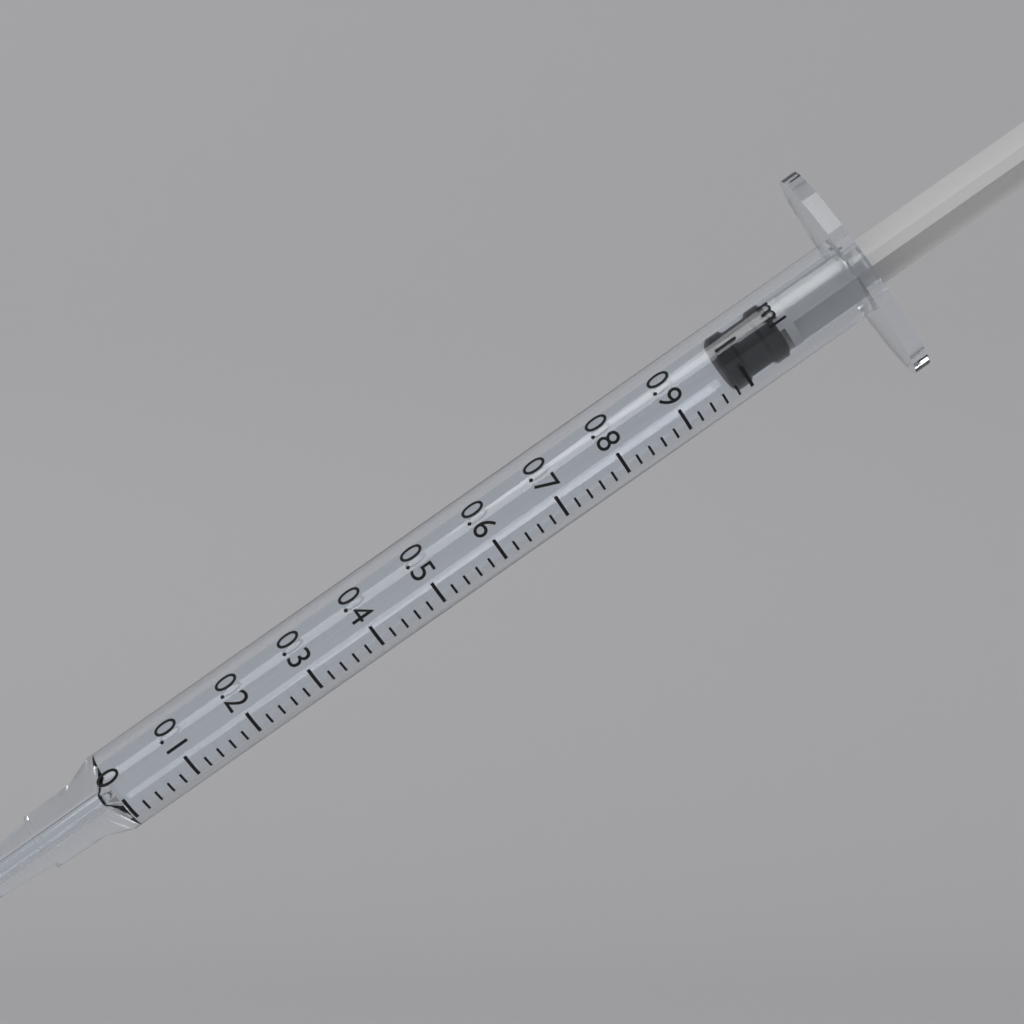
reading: 0.98 ml
